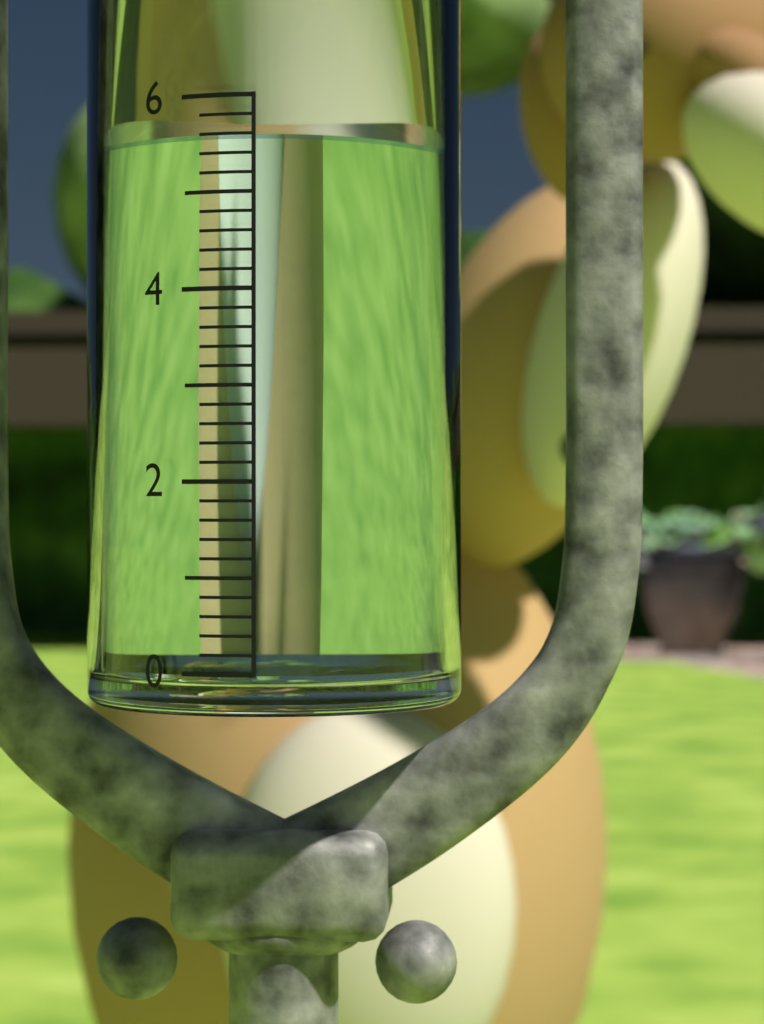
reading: 5.6 (no unit)
